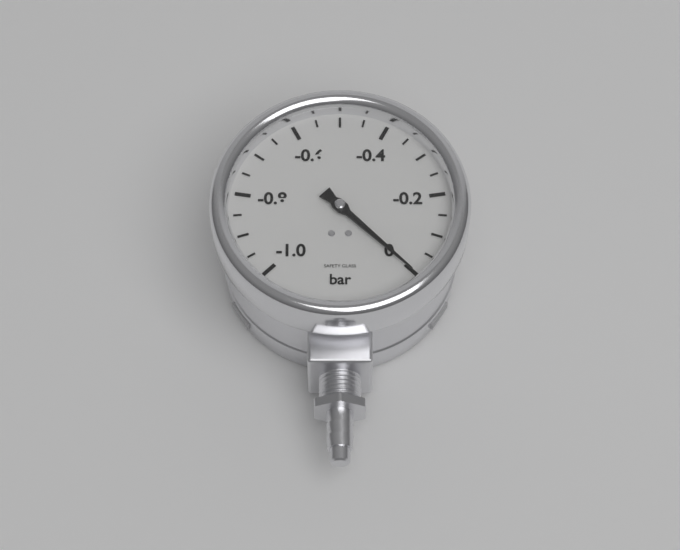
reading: 0.00 bar
